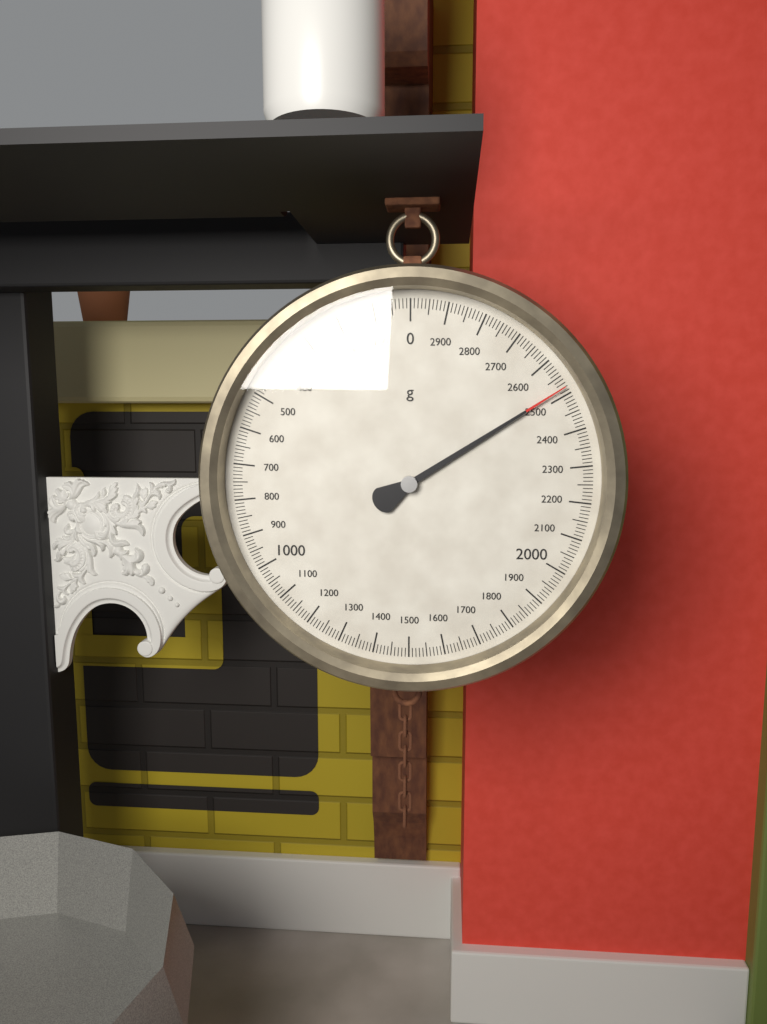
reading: 2520 g
